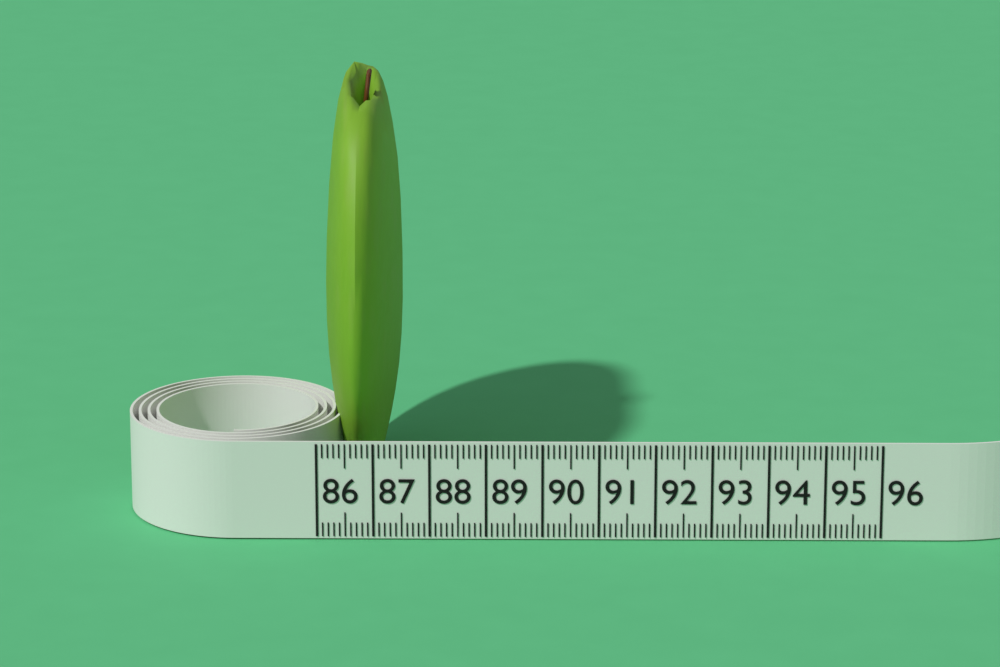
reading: 87.4 (no unit)
